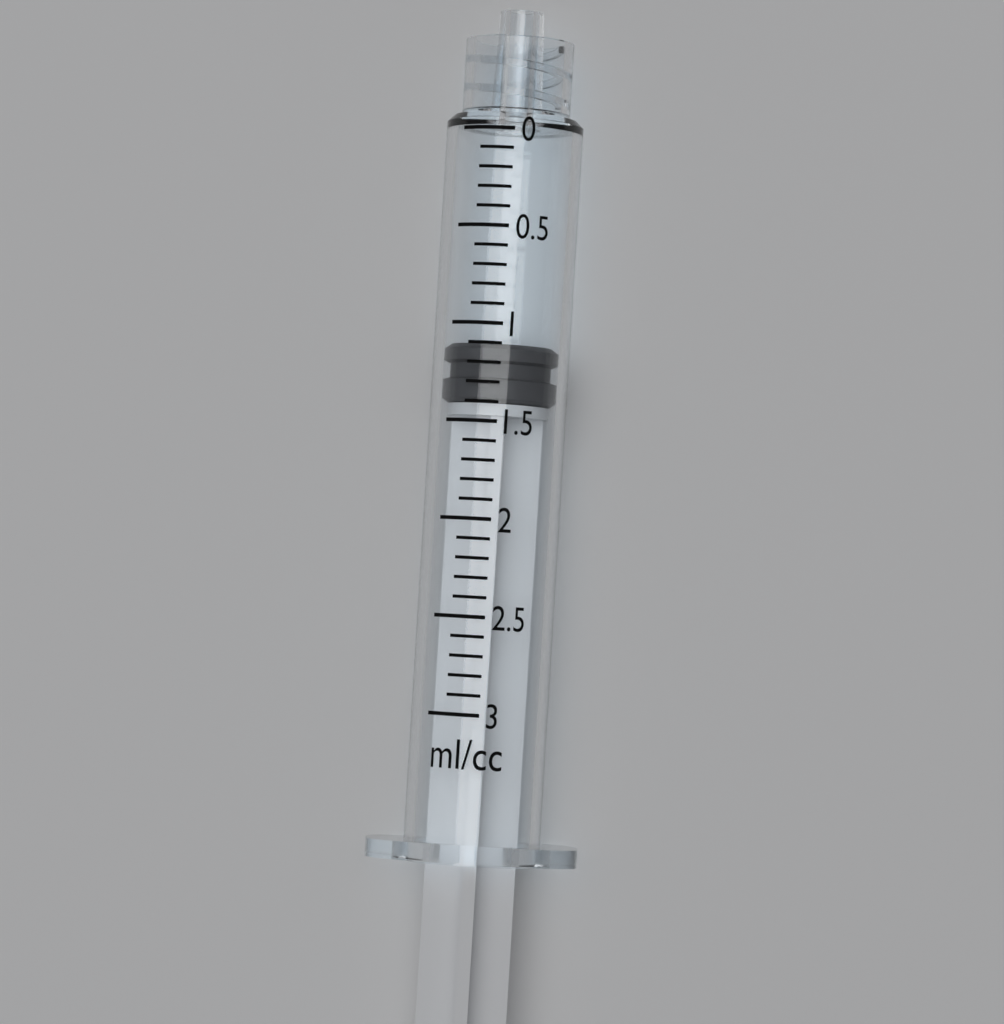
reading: 1.1 ml
